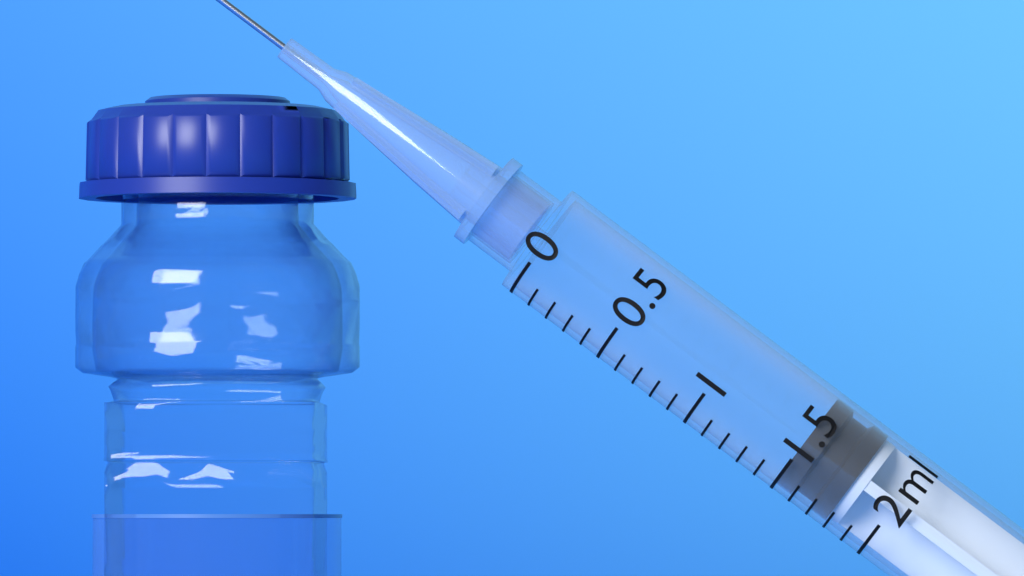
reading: 1.5 ml
